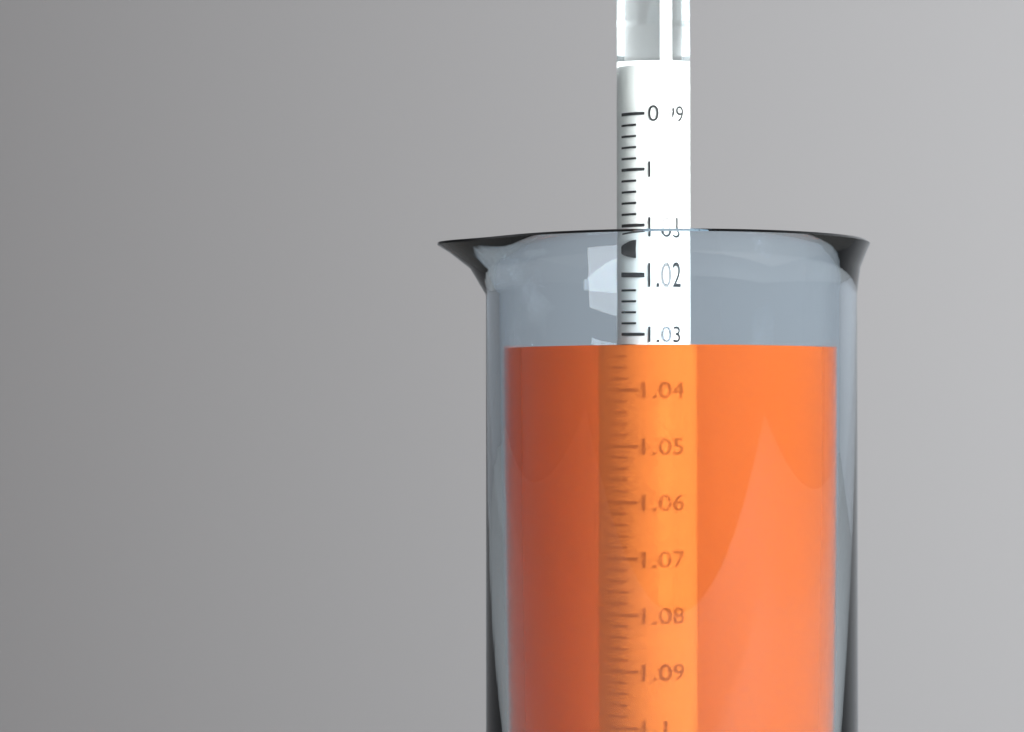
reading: 1.032 (no unit)
